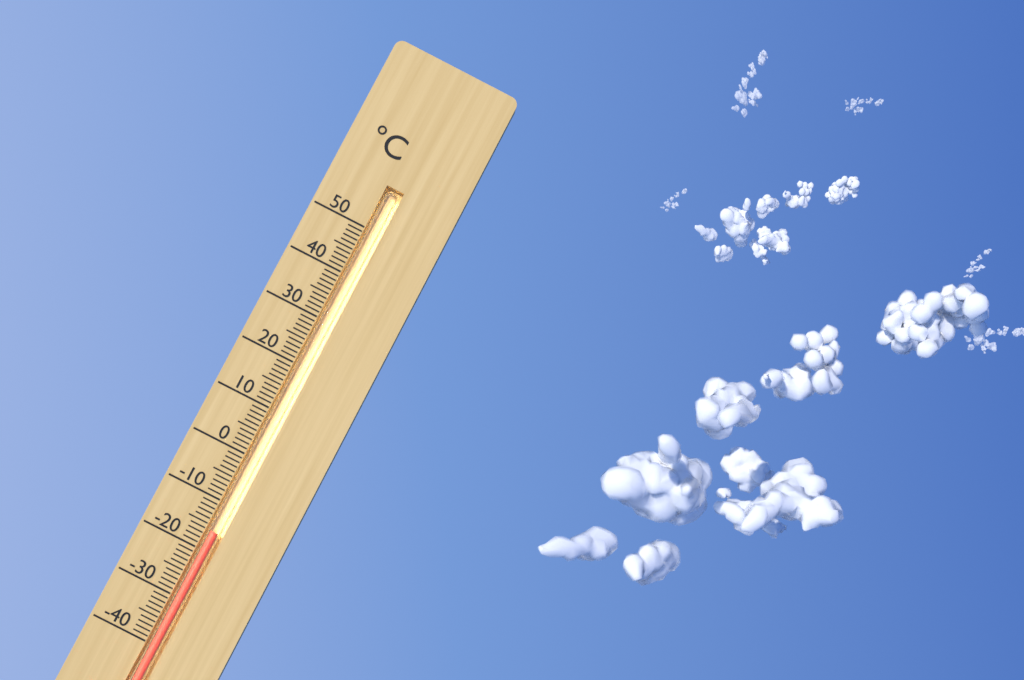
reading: -16 °C
